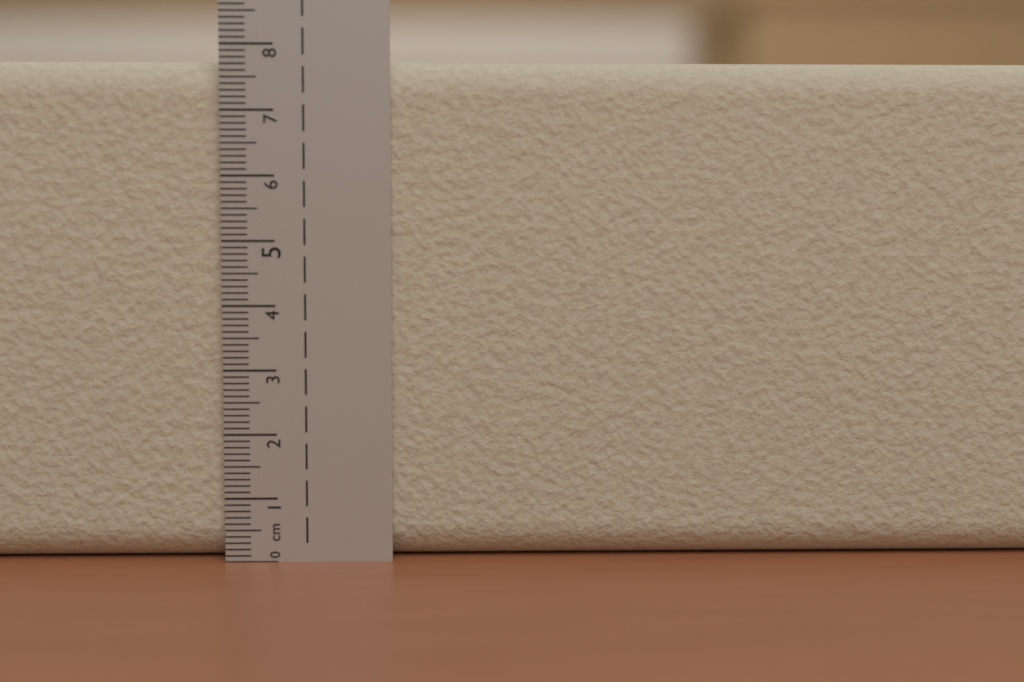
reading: 7.8 cm
